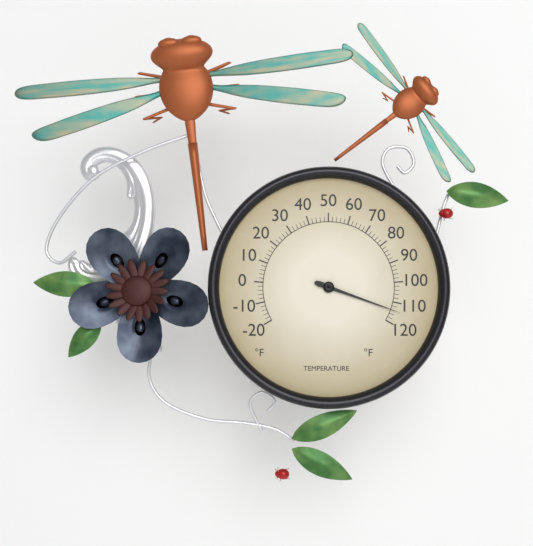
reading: 114 °F
